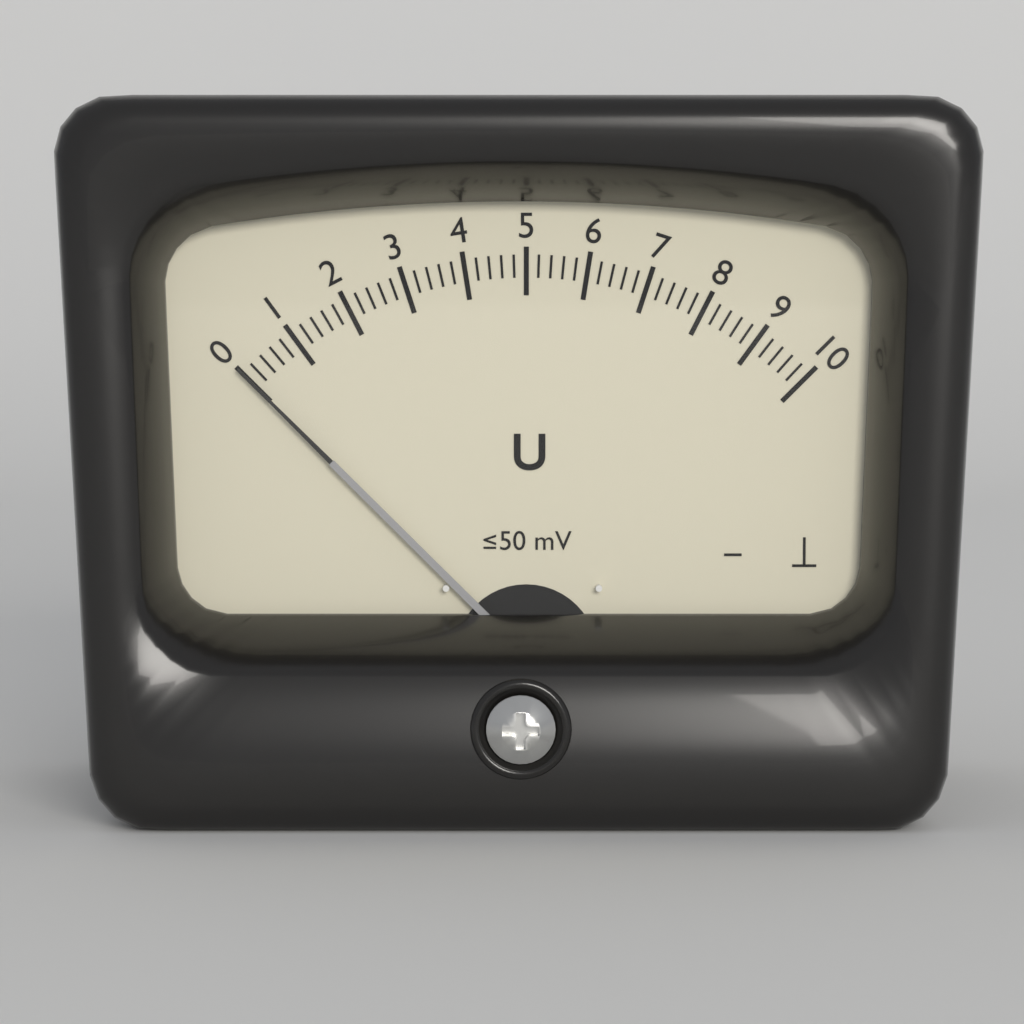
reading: 0.0 mV
